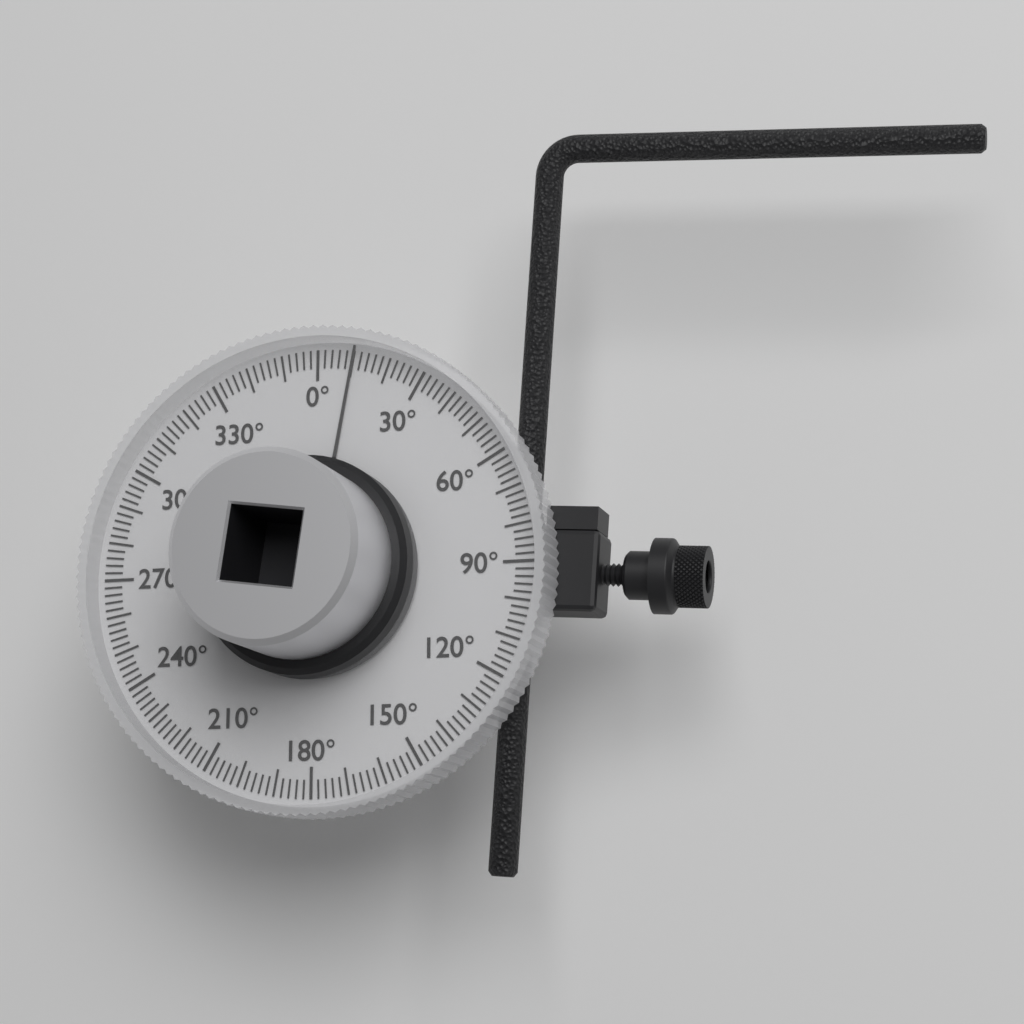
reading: 10 °
